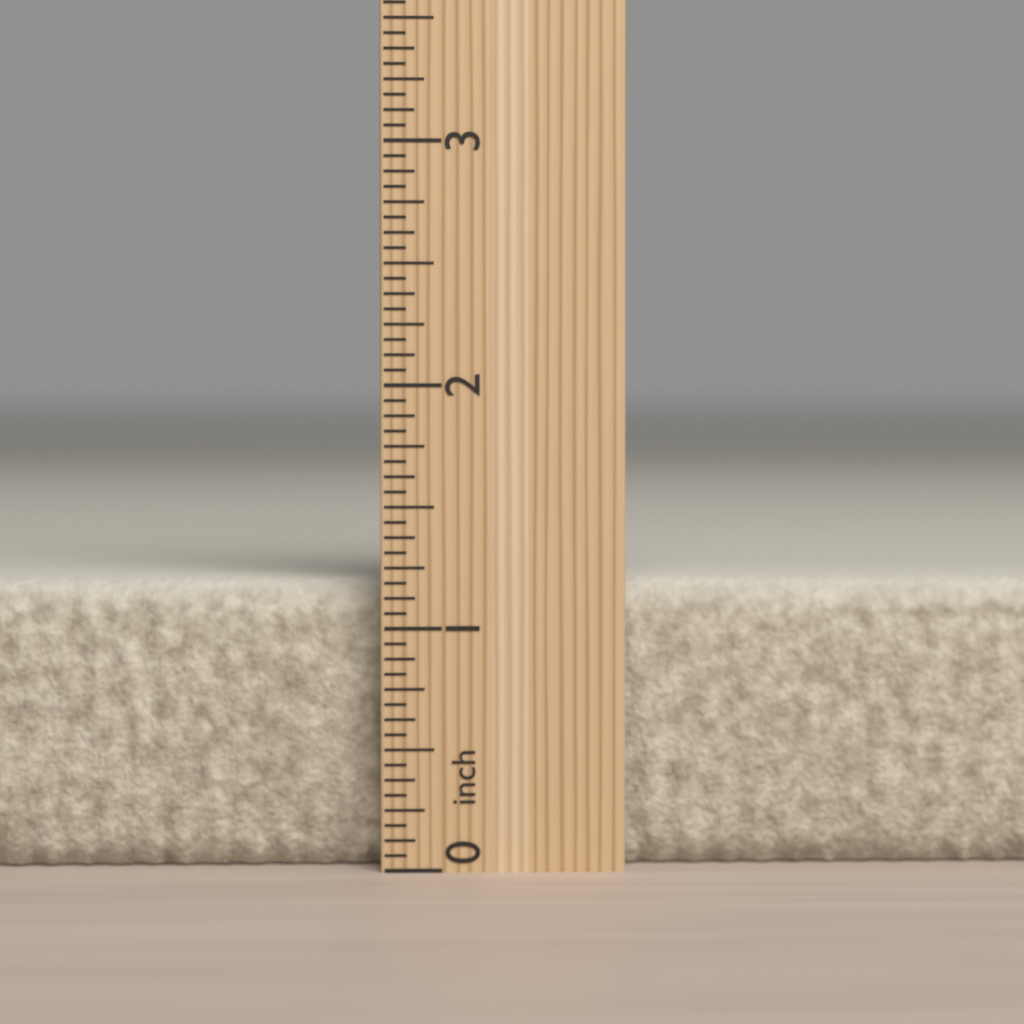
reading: 1.1875 inch
